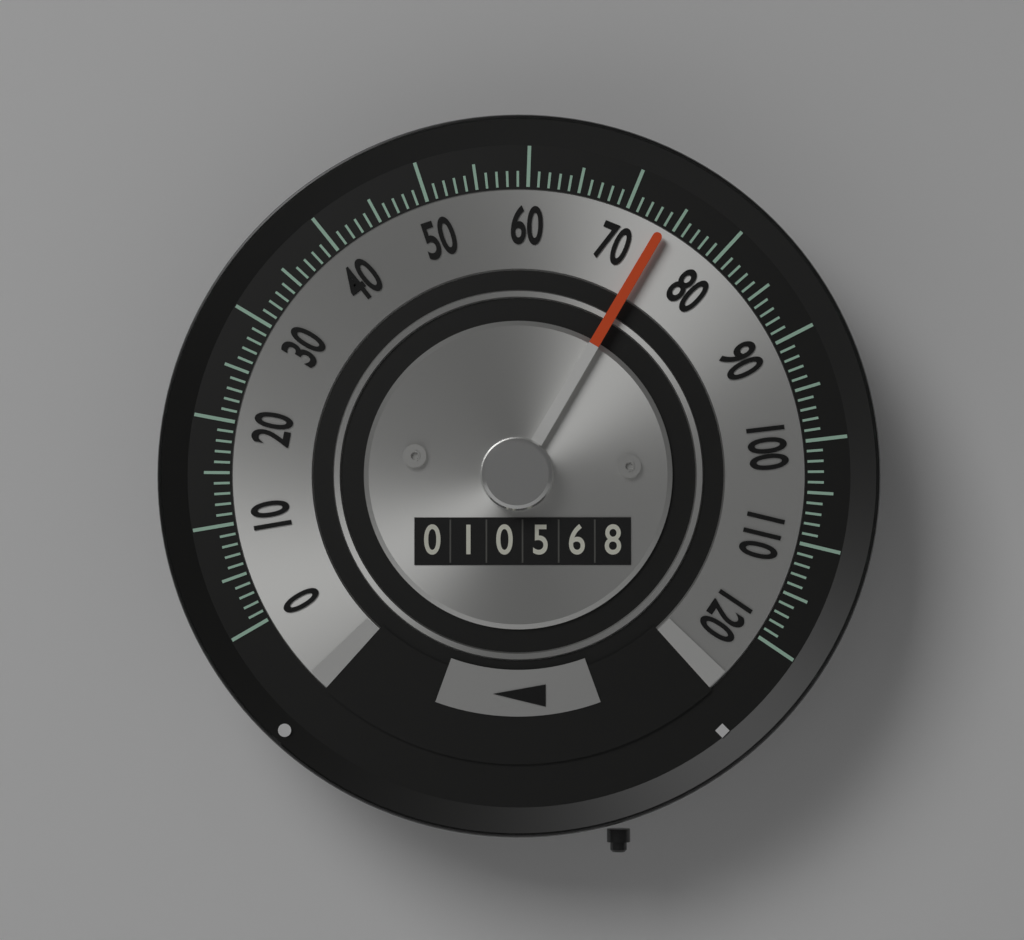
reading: 74 (no unit)
